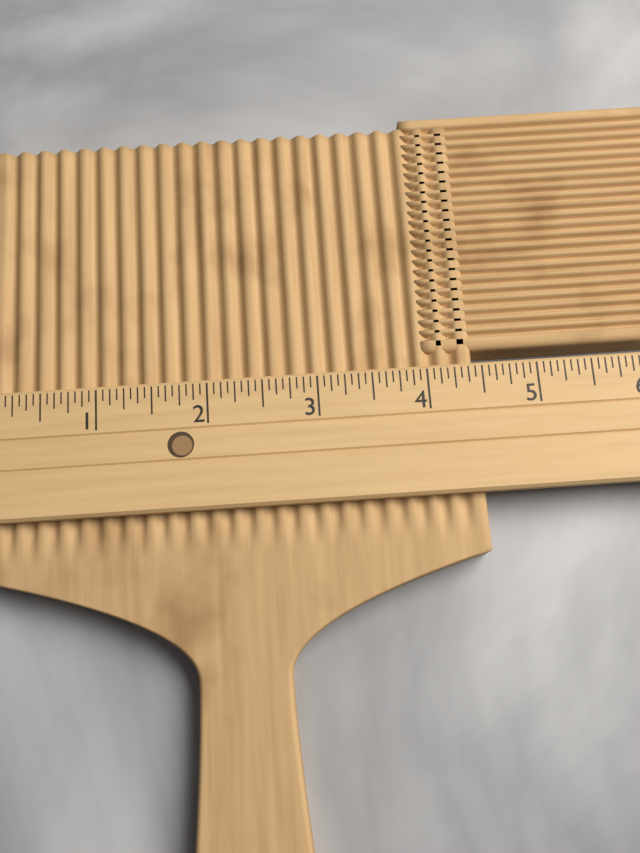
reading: 4.4375 (no unit)
